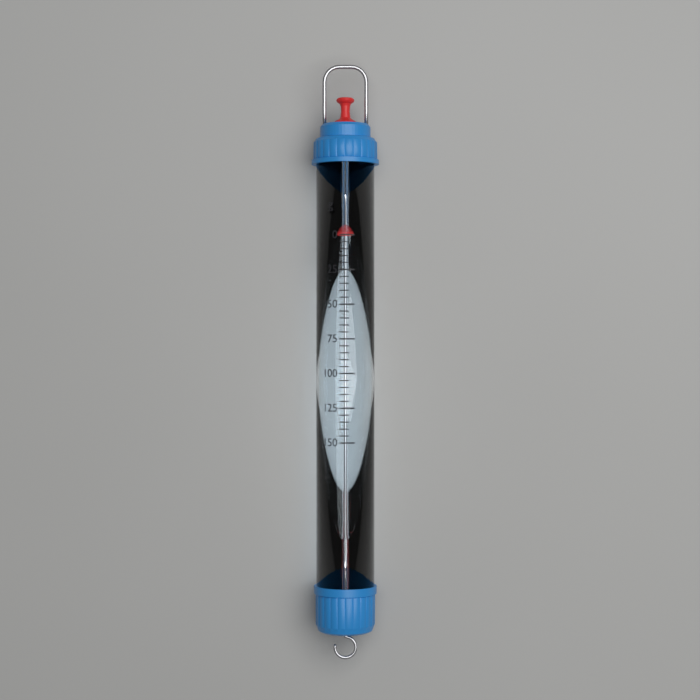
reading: 0 g
